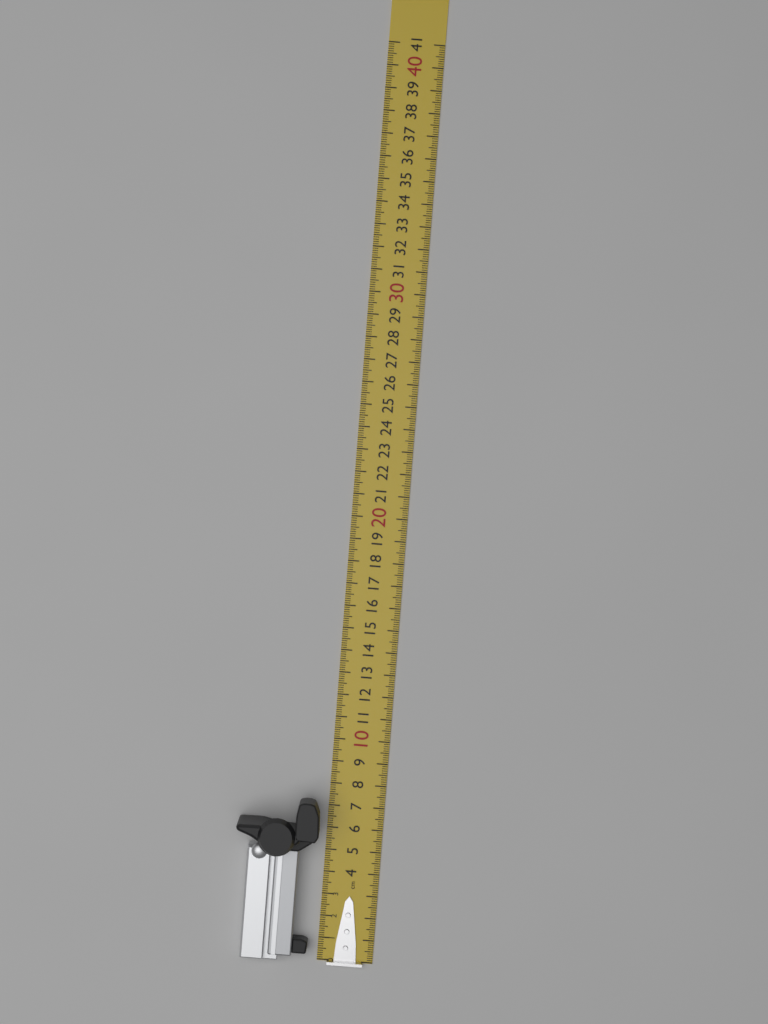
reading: 7.4 cm
